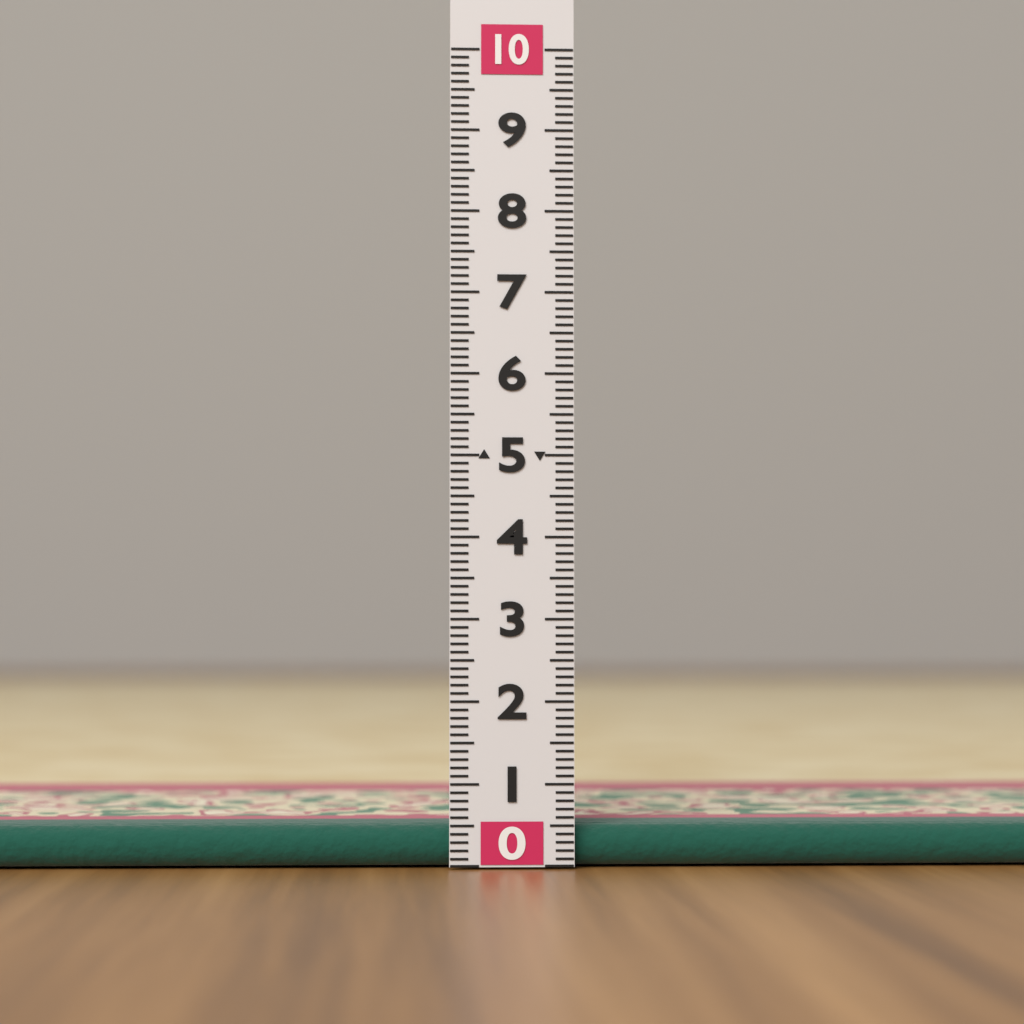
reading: 0.5 (no unit)
